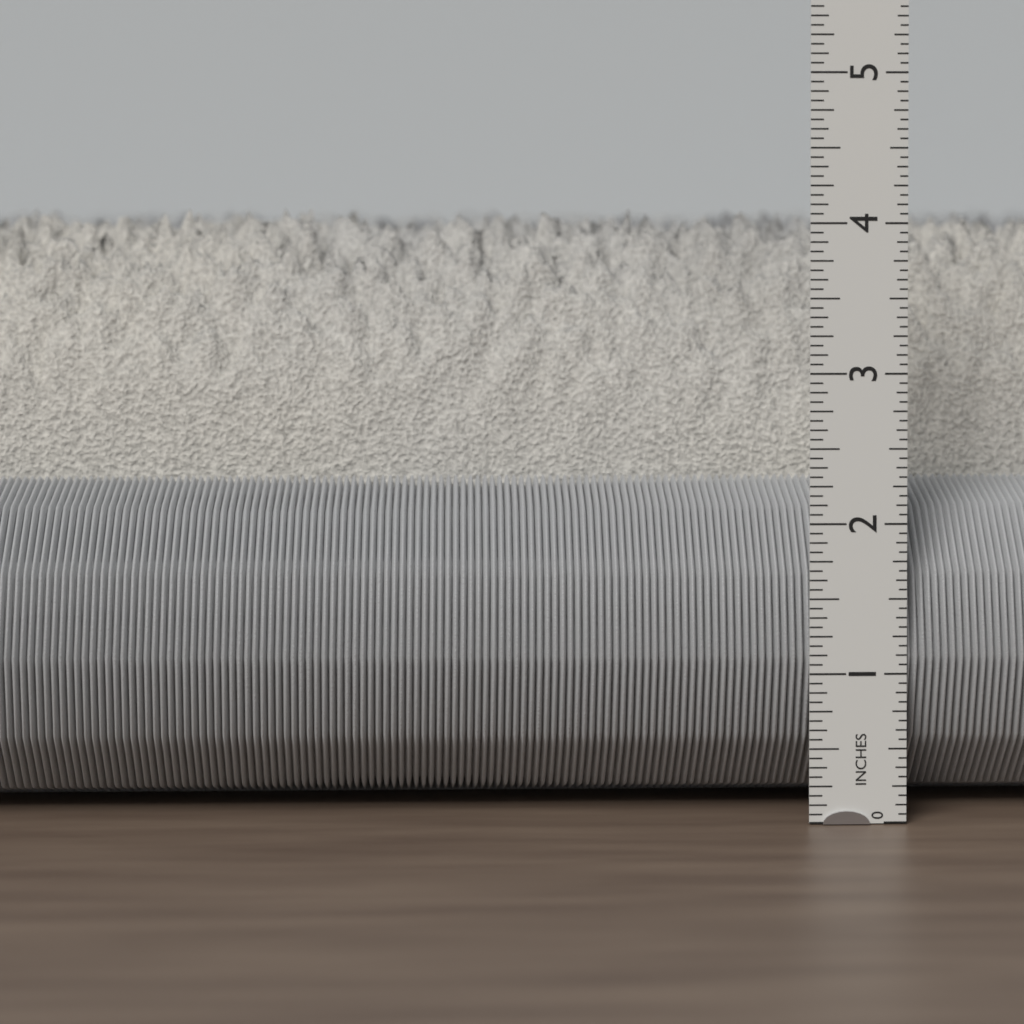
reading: 4.1250 in
